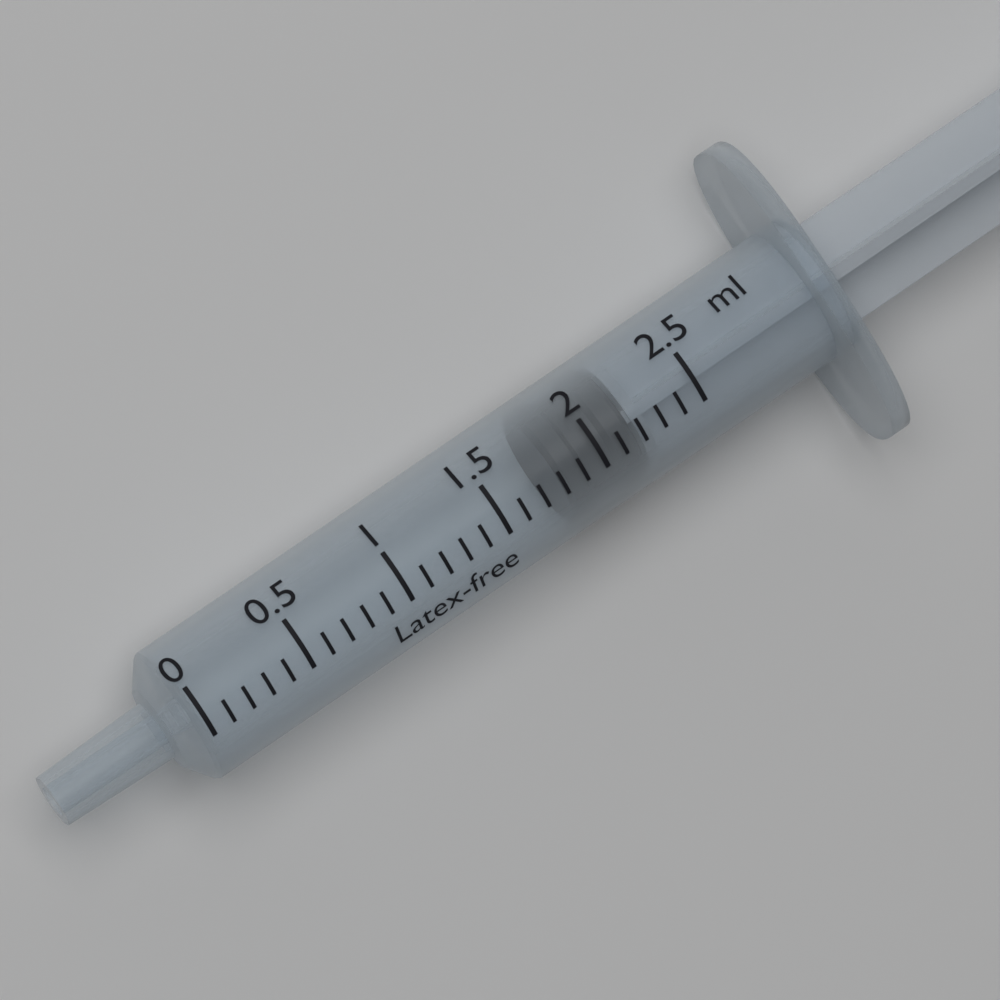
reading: 1.8 ml
